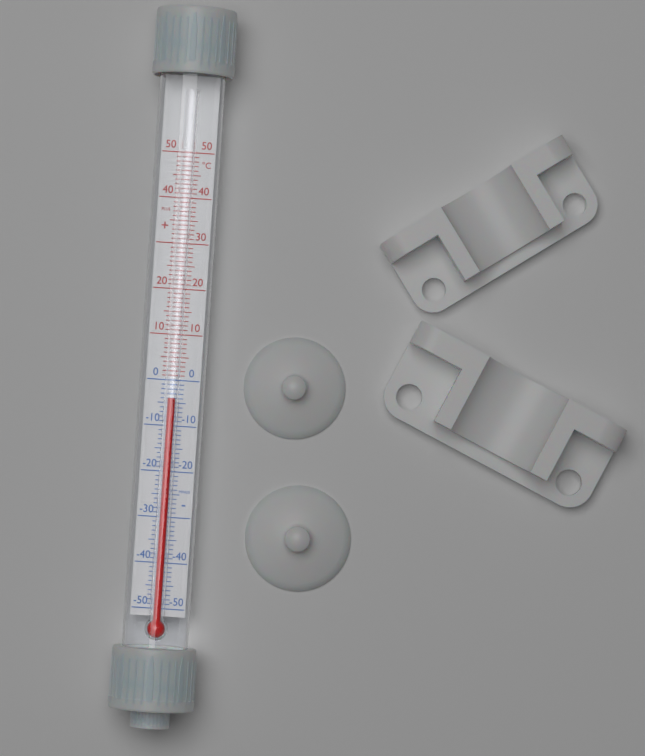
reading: -4 °C
